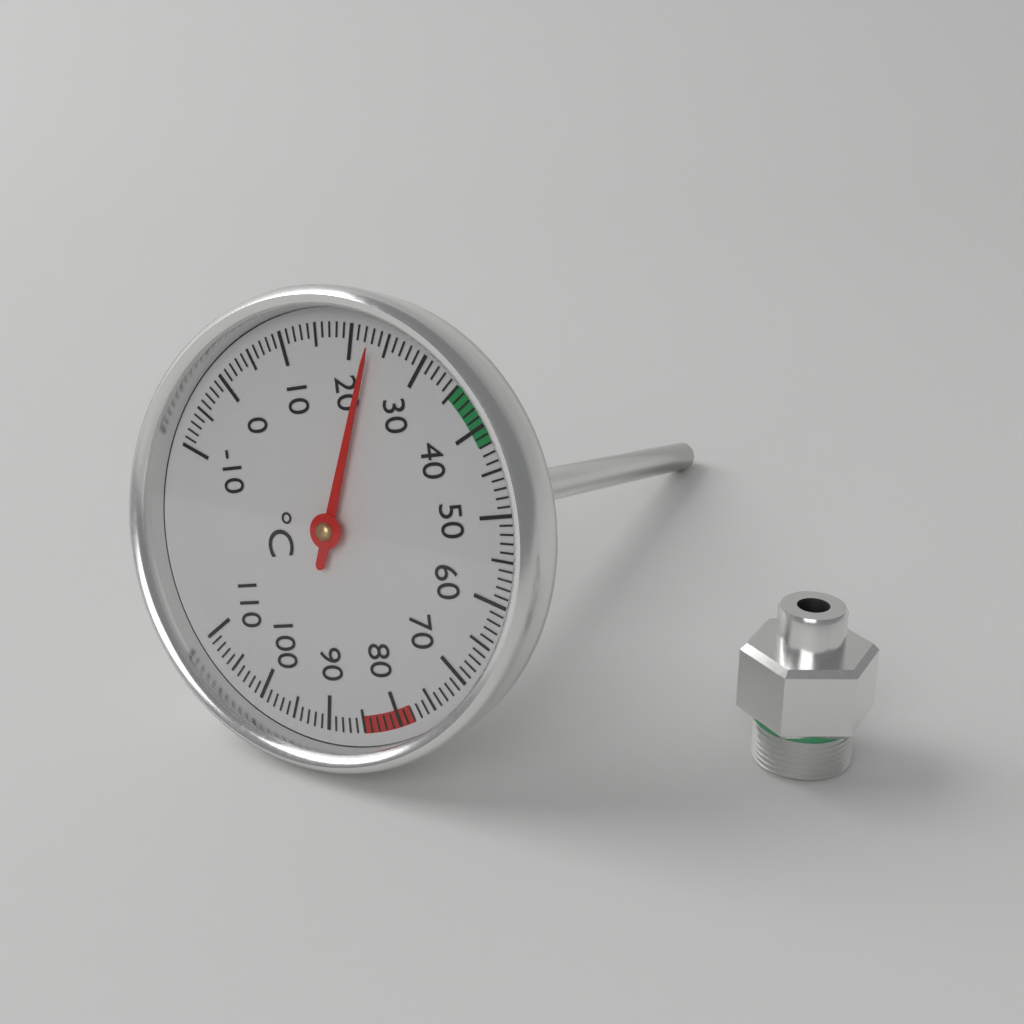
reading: 23 °C
